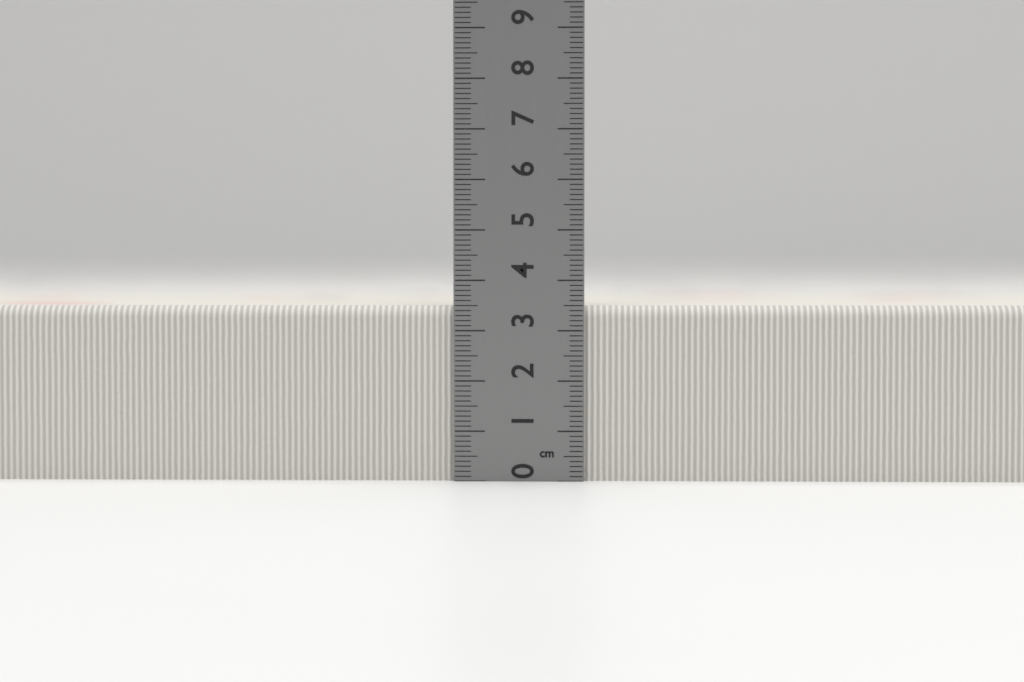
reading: 3.5 cm
